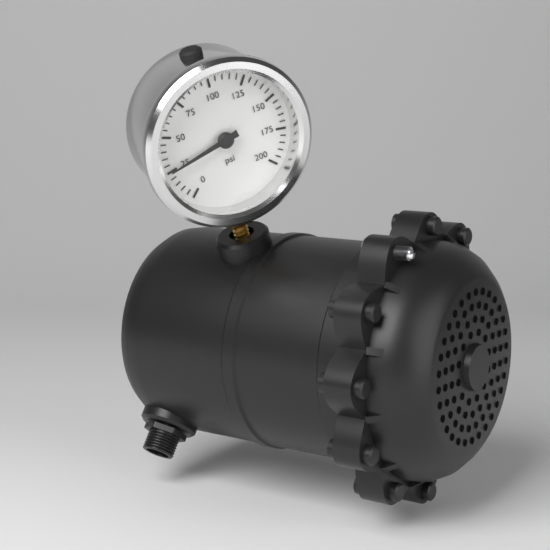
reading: 25 psi
